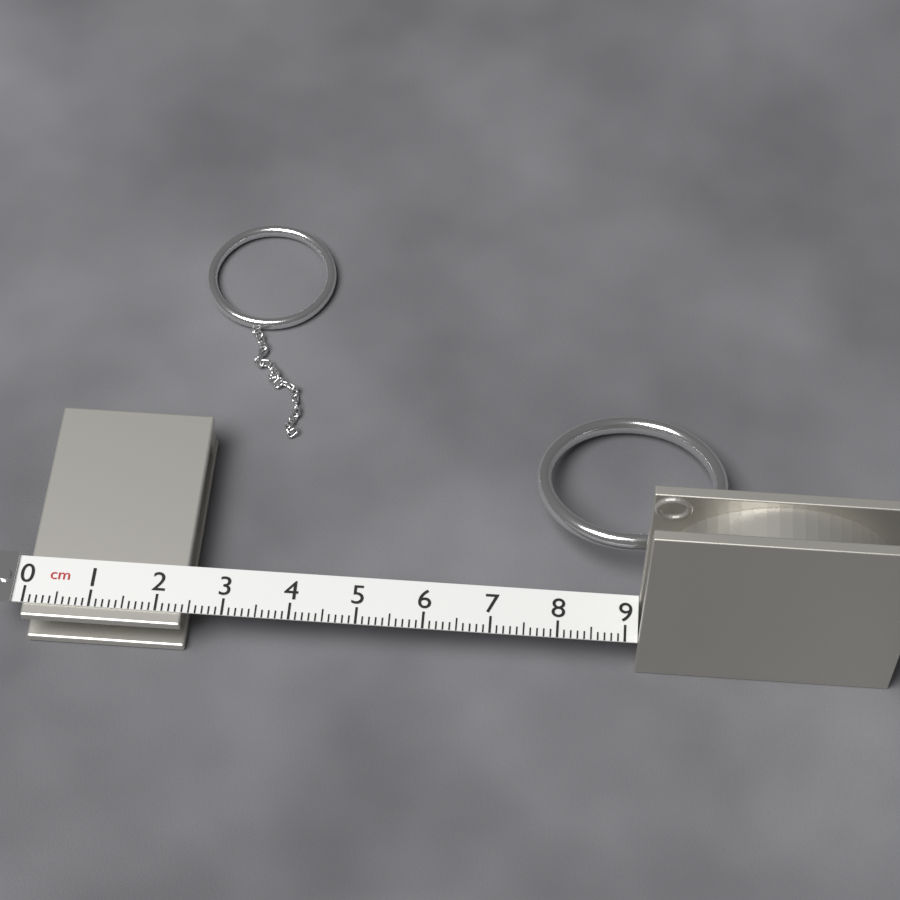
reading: 2.4 cm
